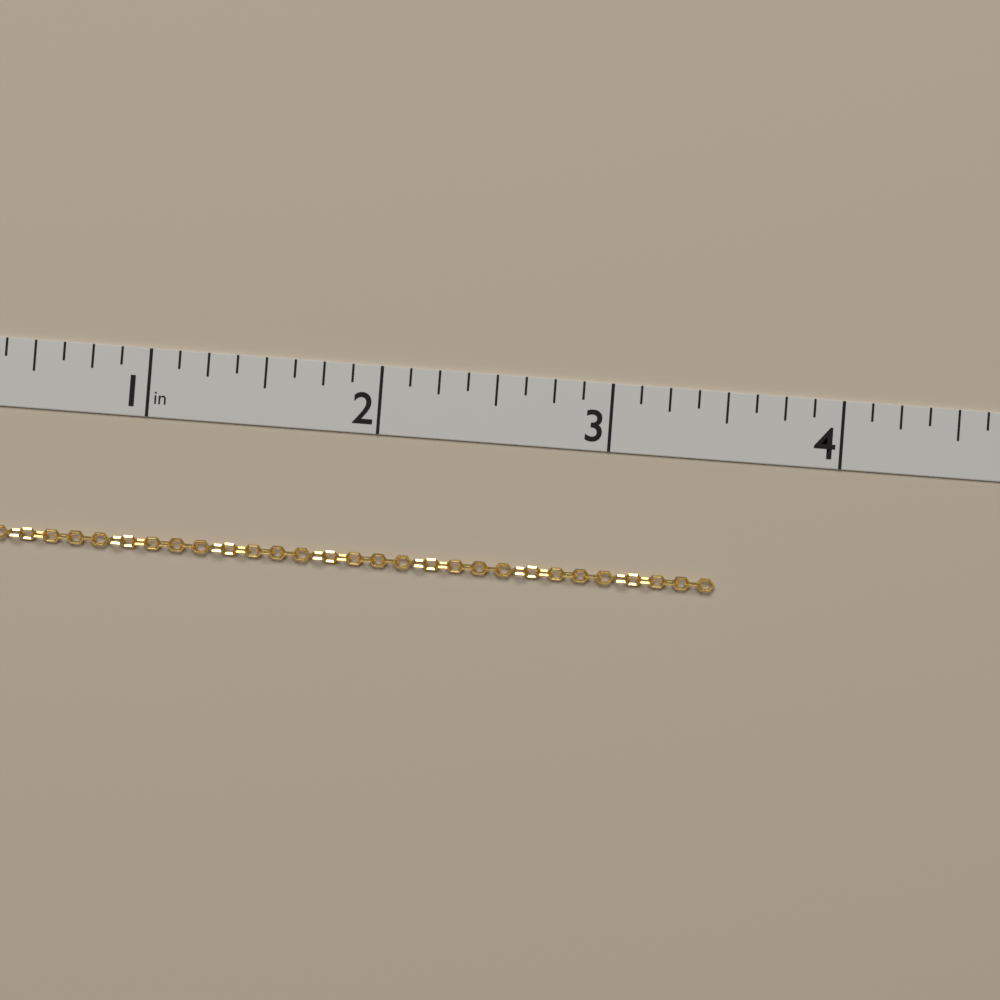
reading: 3.500 in
